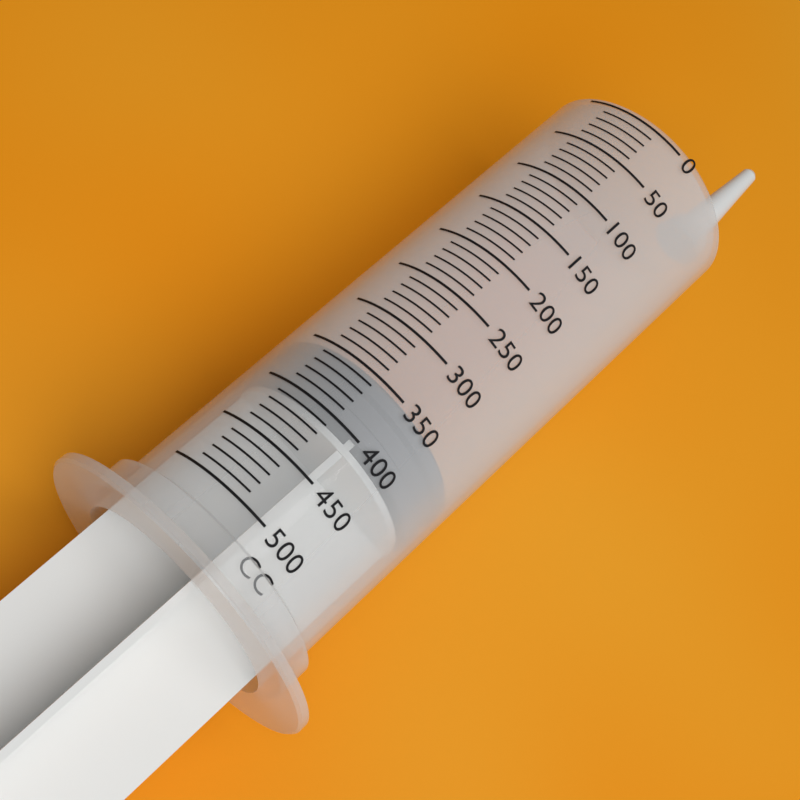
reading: 350 cc
